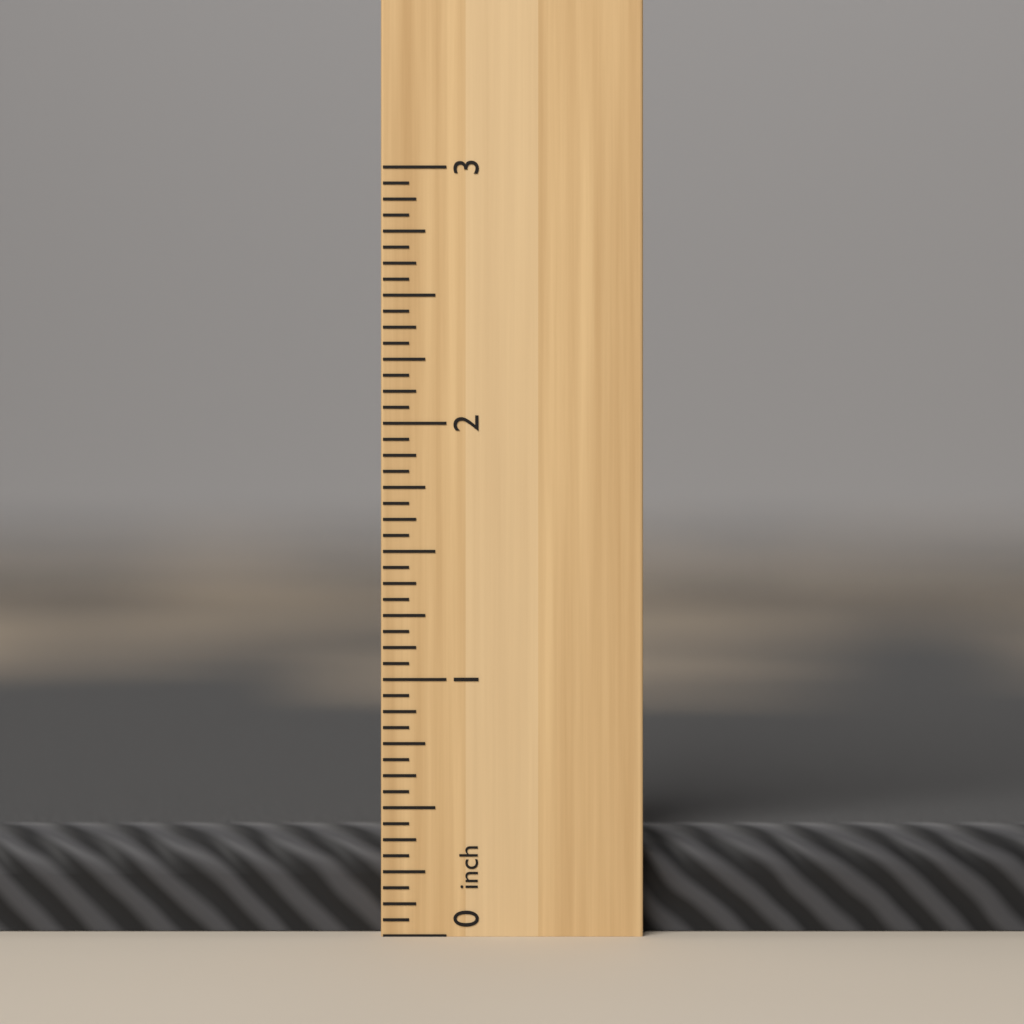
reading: 0.4000 inch
